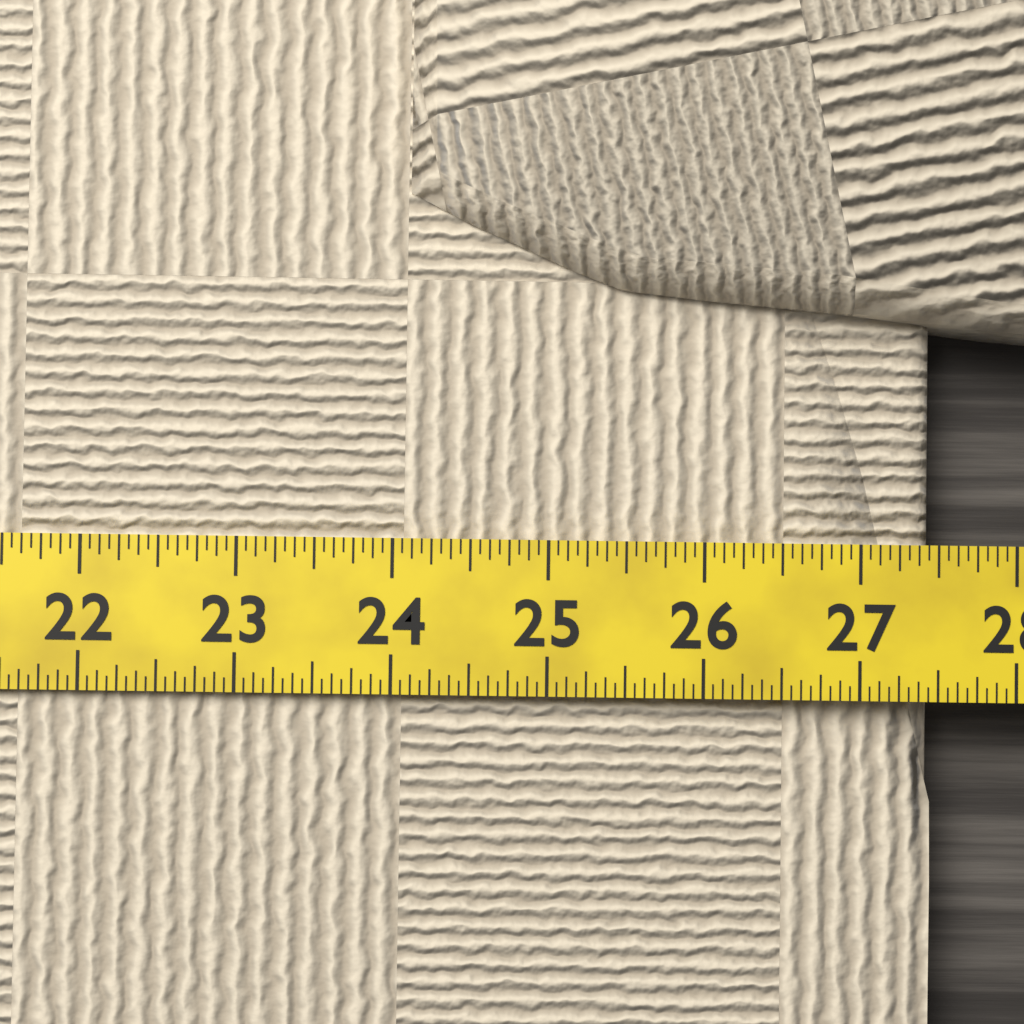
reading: 27.5000 (no unit)
